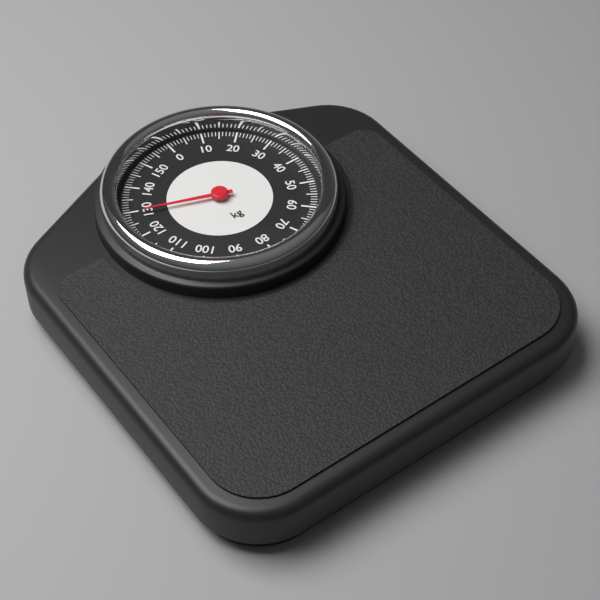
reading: 129 kg
